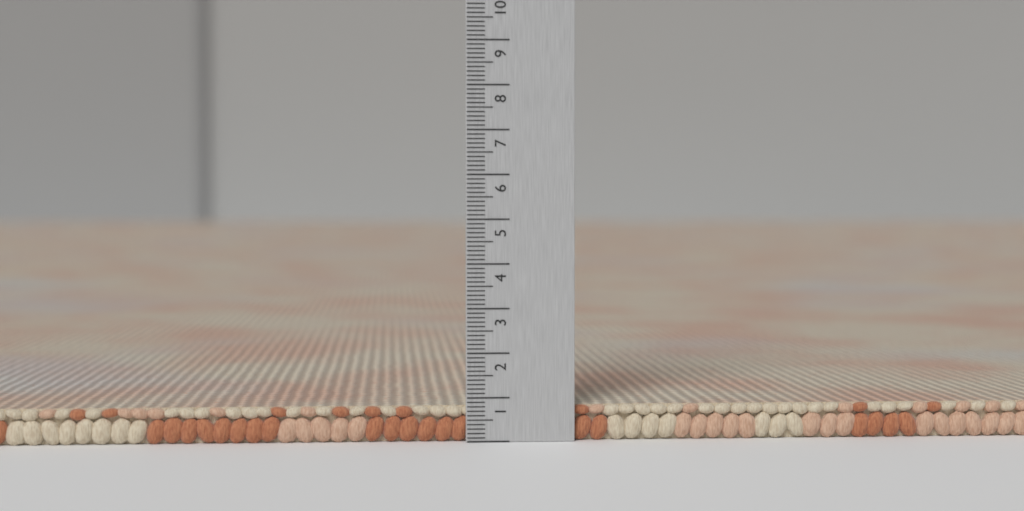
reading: 0.8 (no unit)
